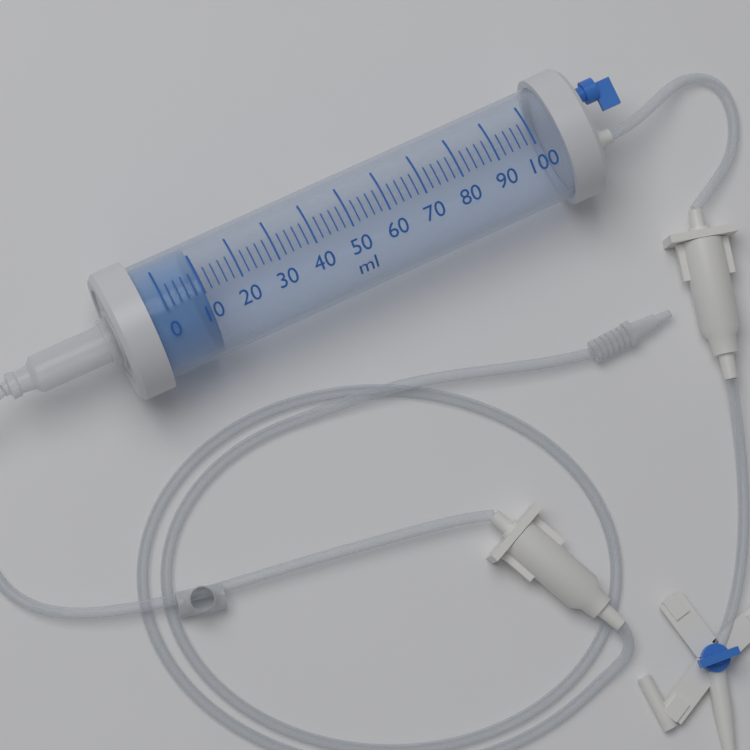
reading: 10 ml
